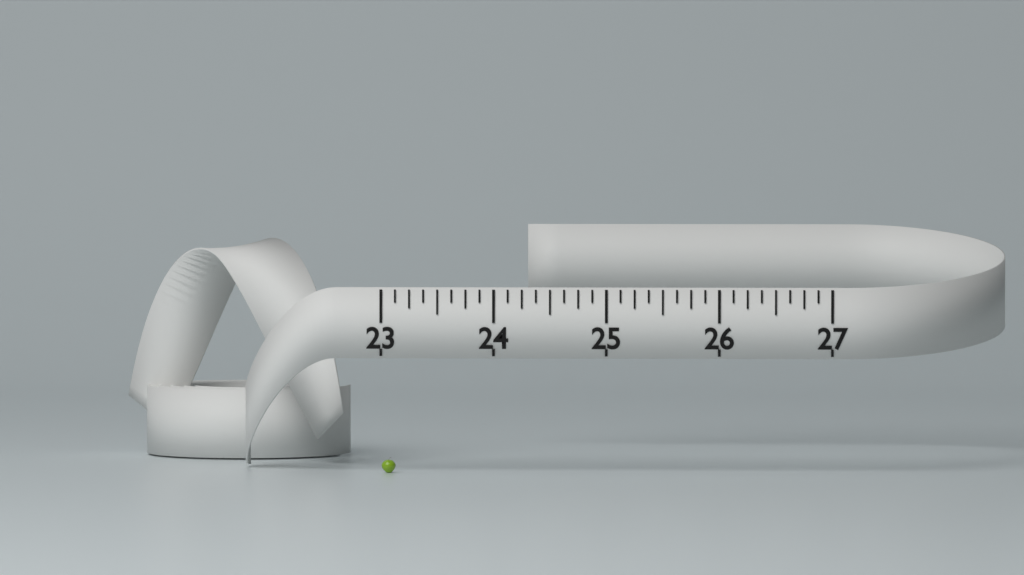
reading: 23.125 (no unit)
